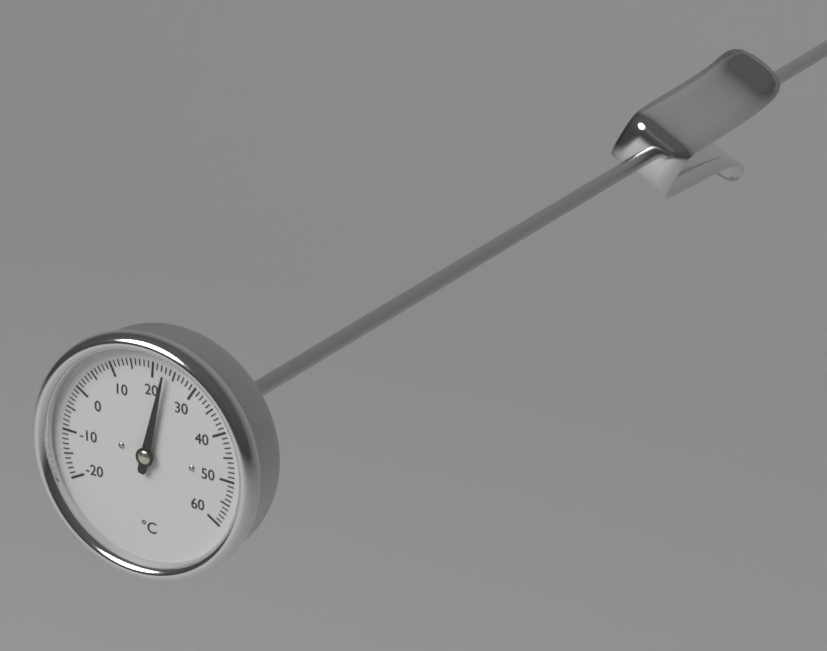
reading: 23 °C
